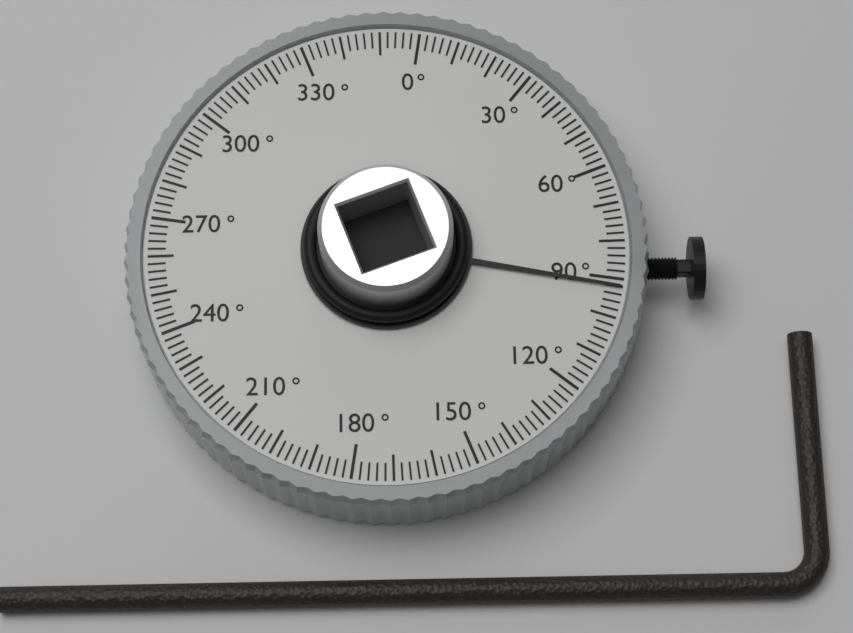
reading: 92 °
